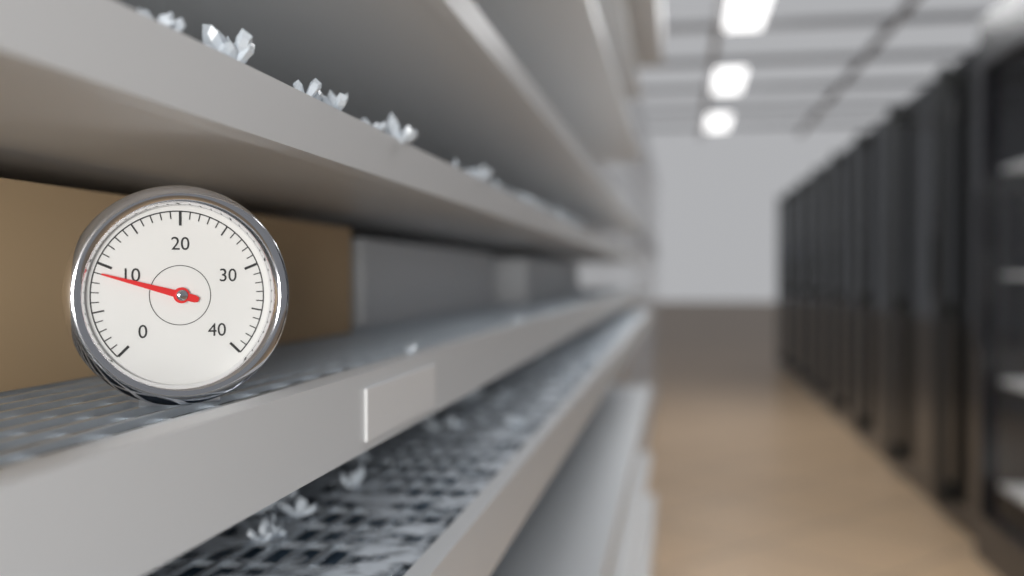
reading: 9 (no unit)
